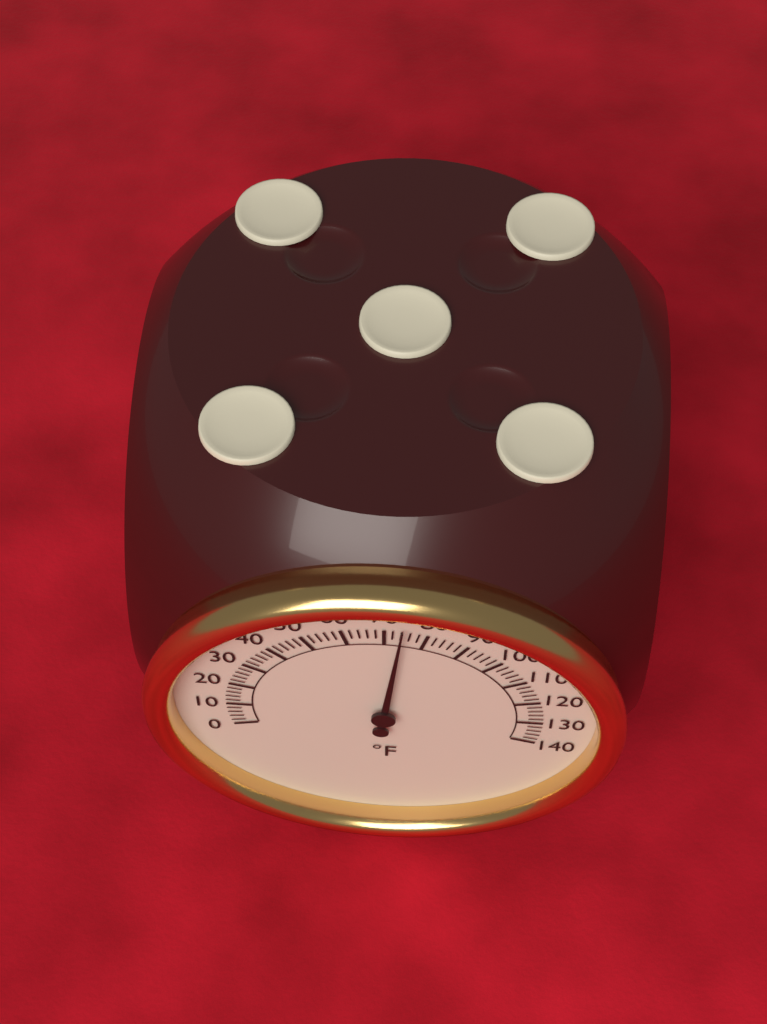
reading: 74 °F
